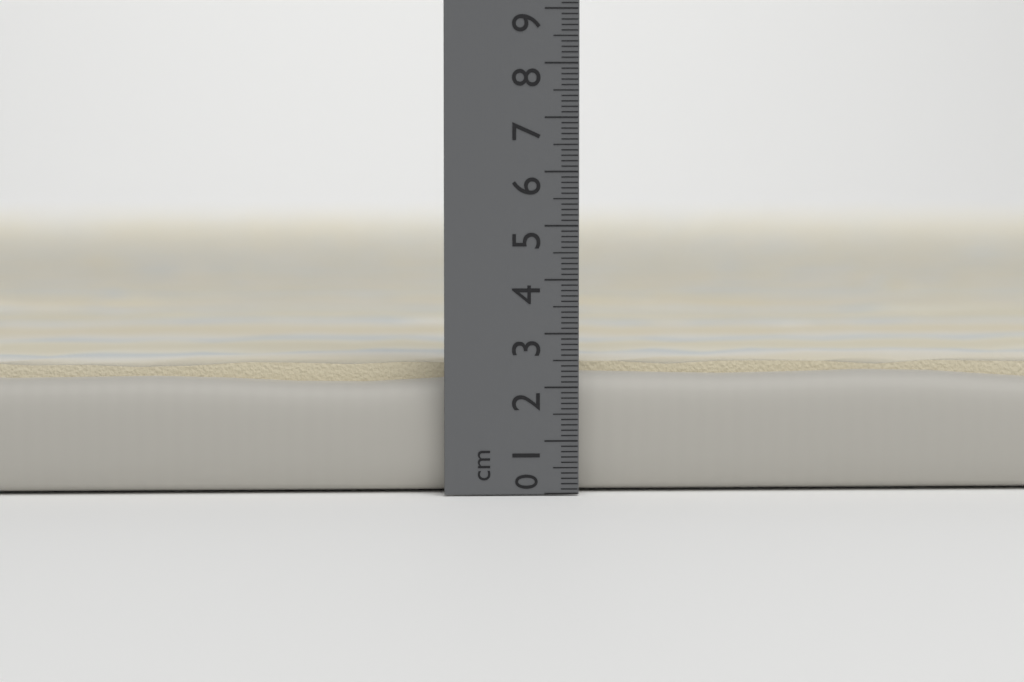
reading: 2.5 cm
